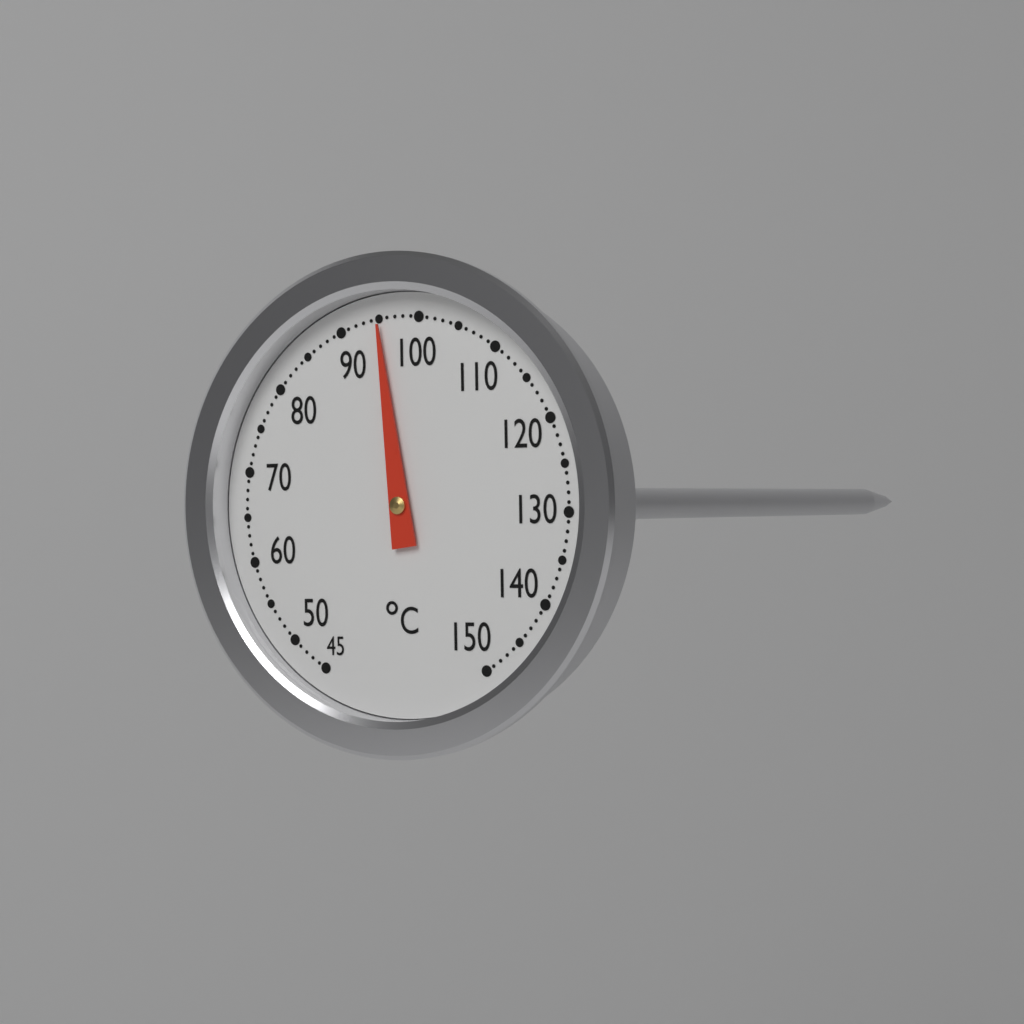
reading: 95 °C
